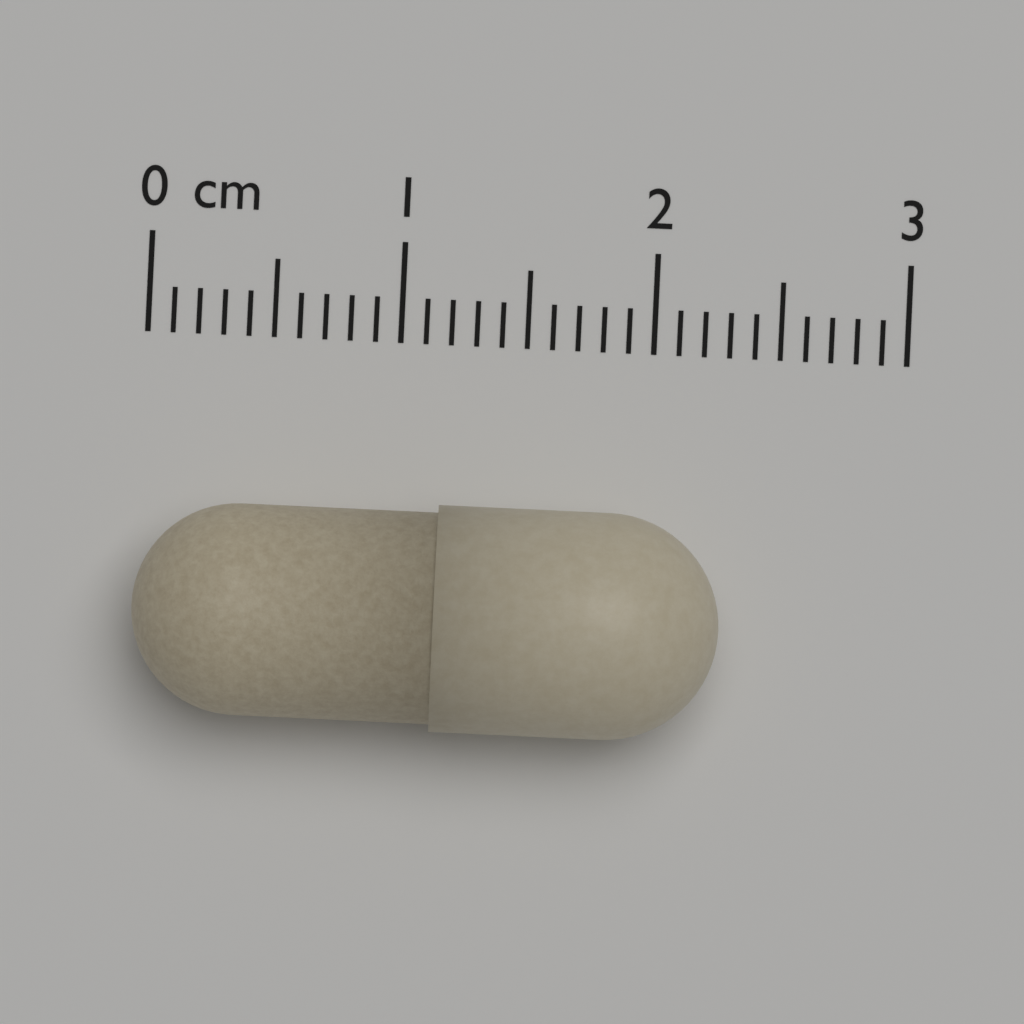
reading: 2.3 cm
